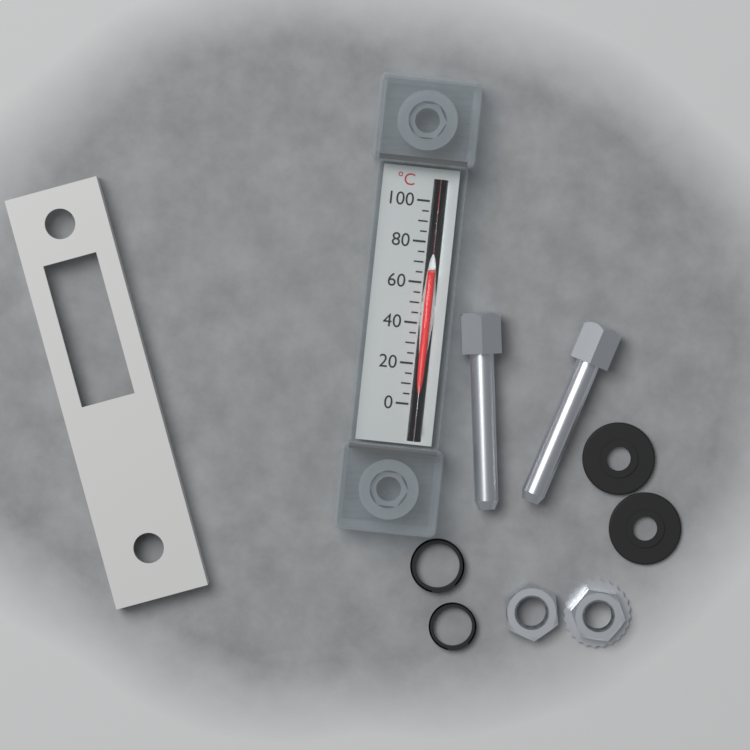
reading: 65 °C
